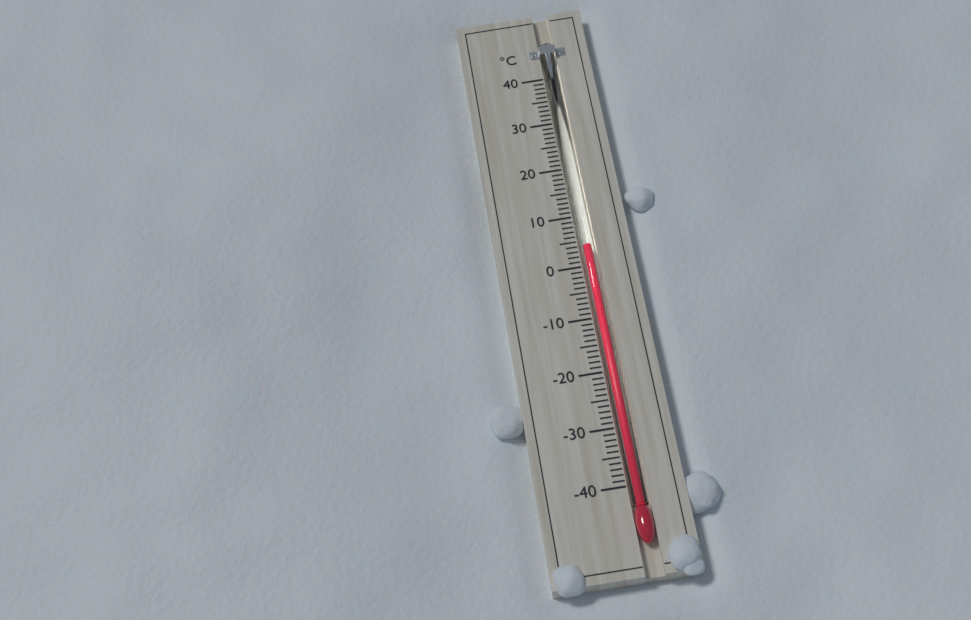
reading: 4 °C
